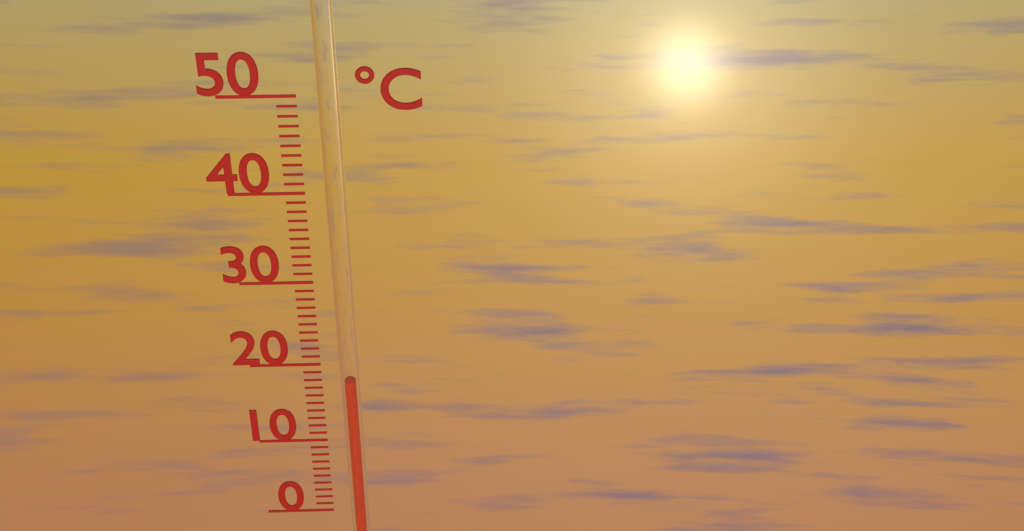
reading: 18 °C
